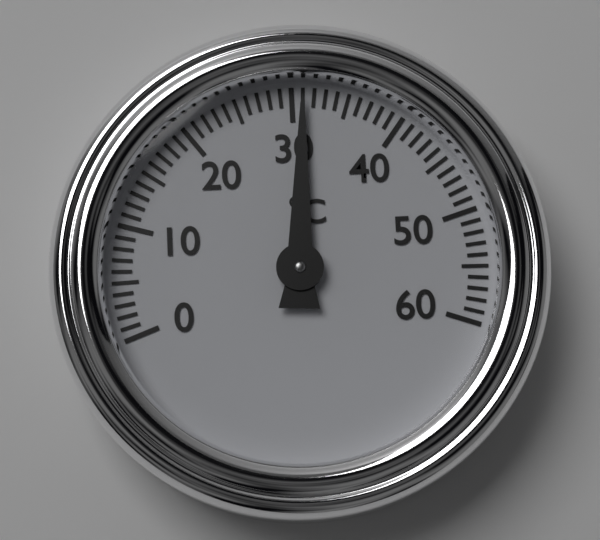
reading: 31 °C
